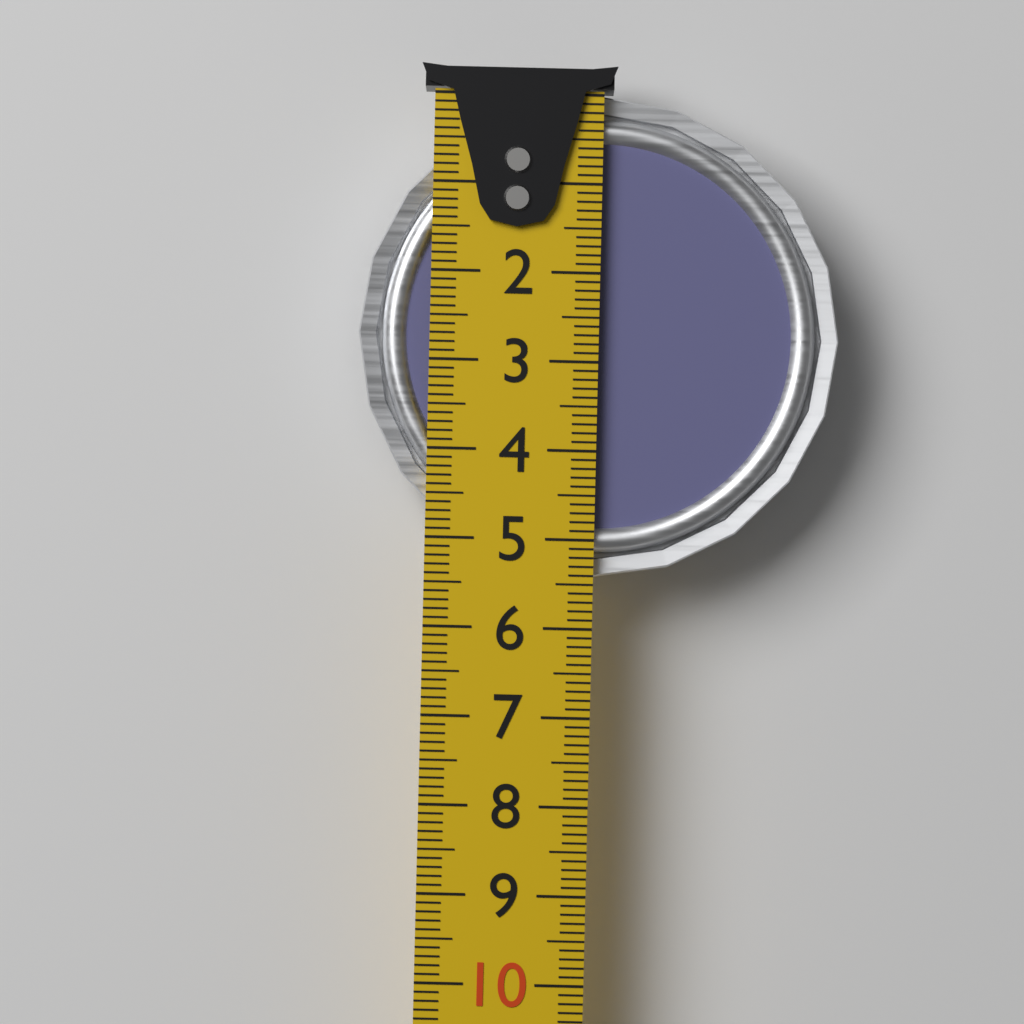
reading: 5.4 cm
